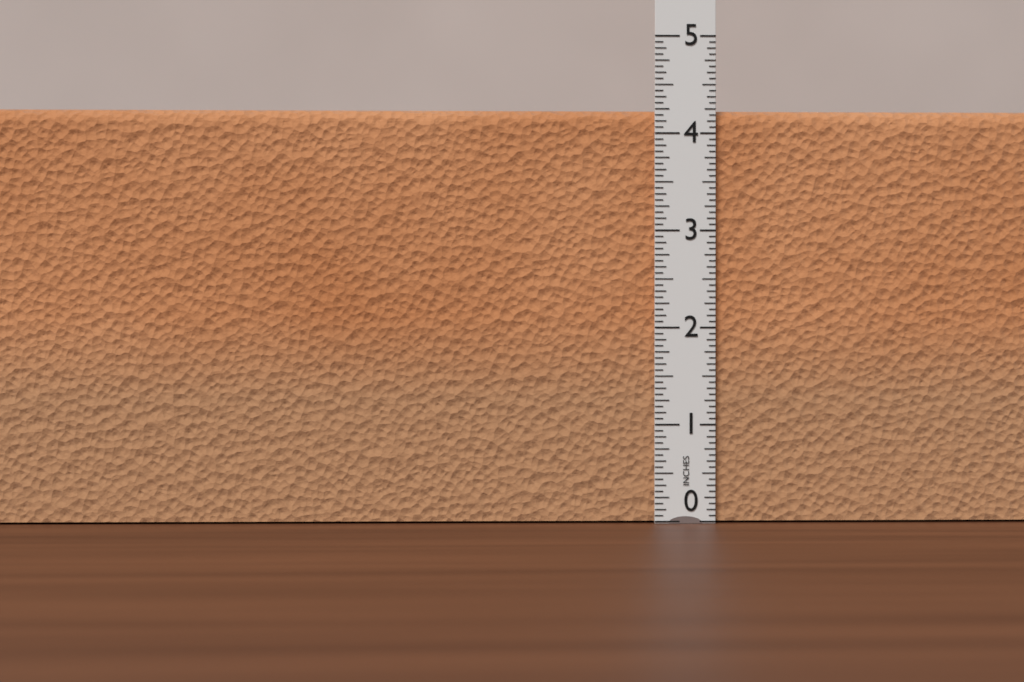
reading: 4.2500 in
